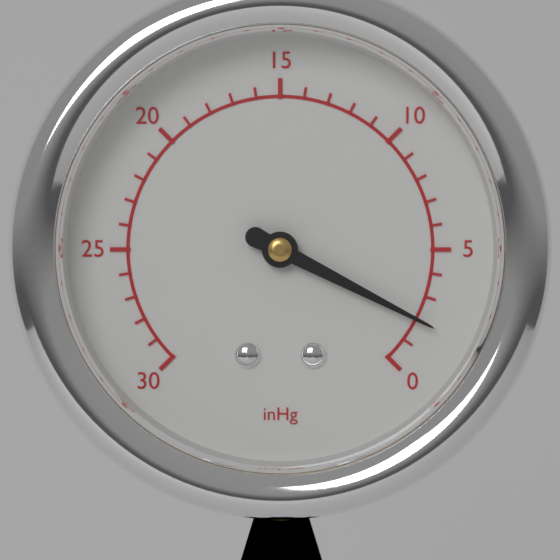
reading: 2 inHg
